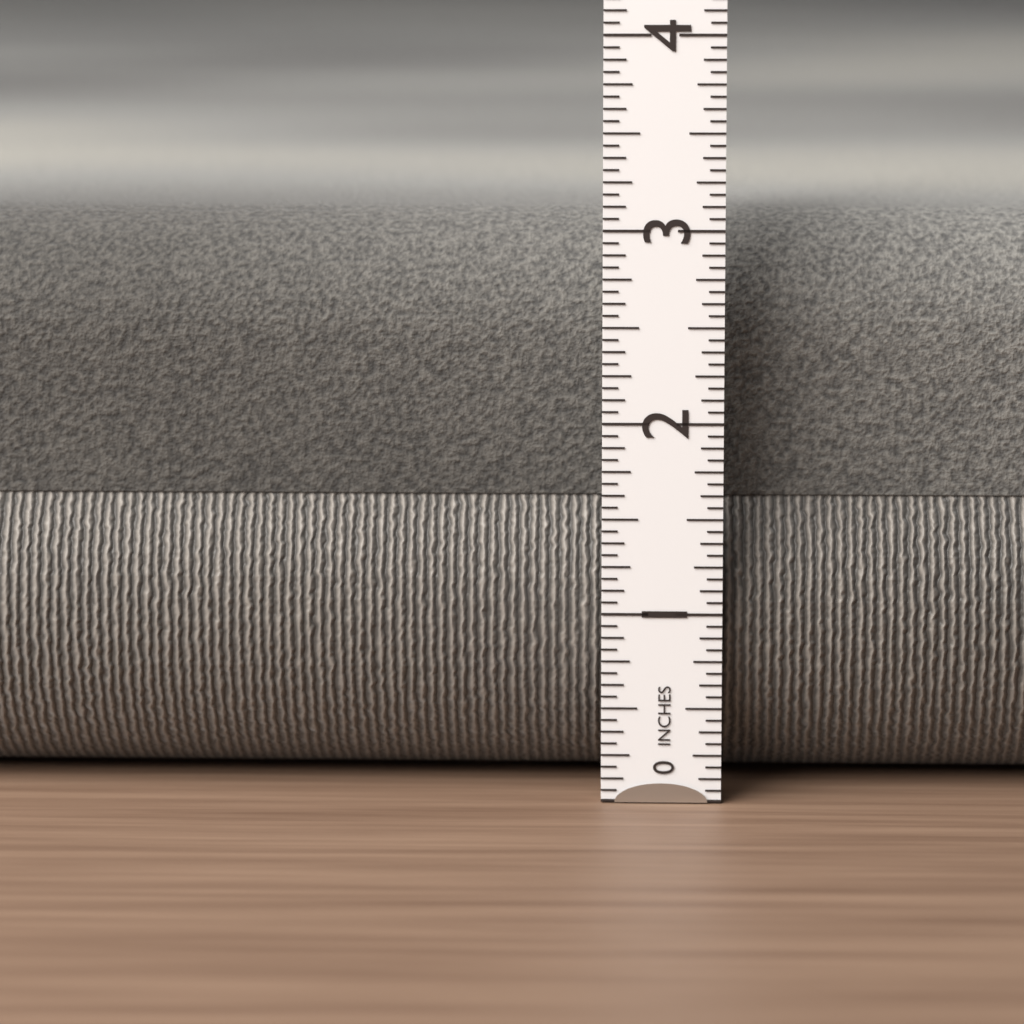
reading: 3.0625 in
